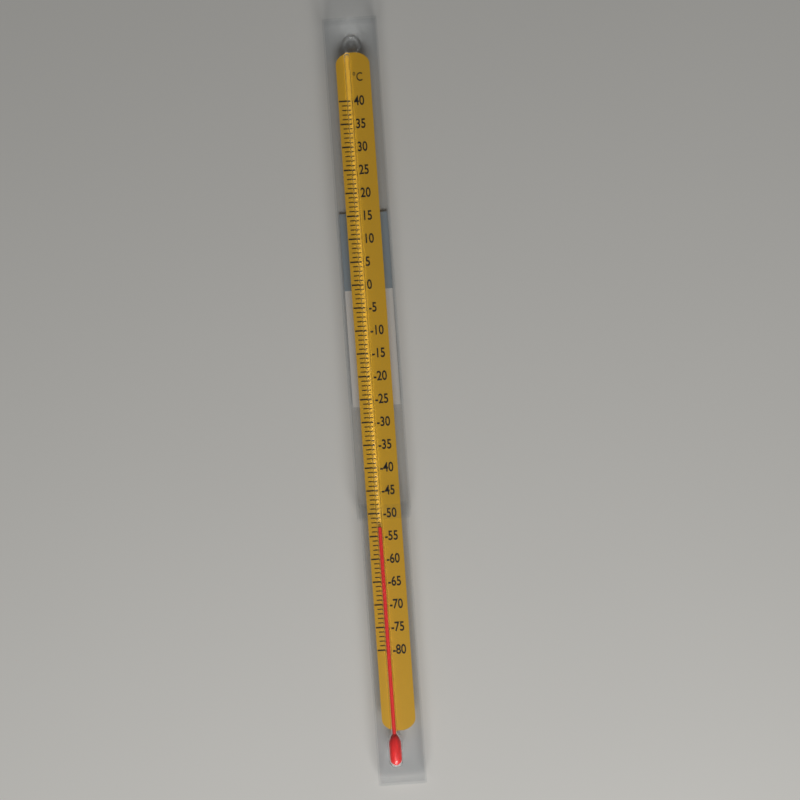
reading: -53 °C
